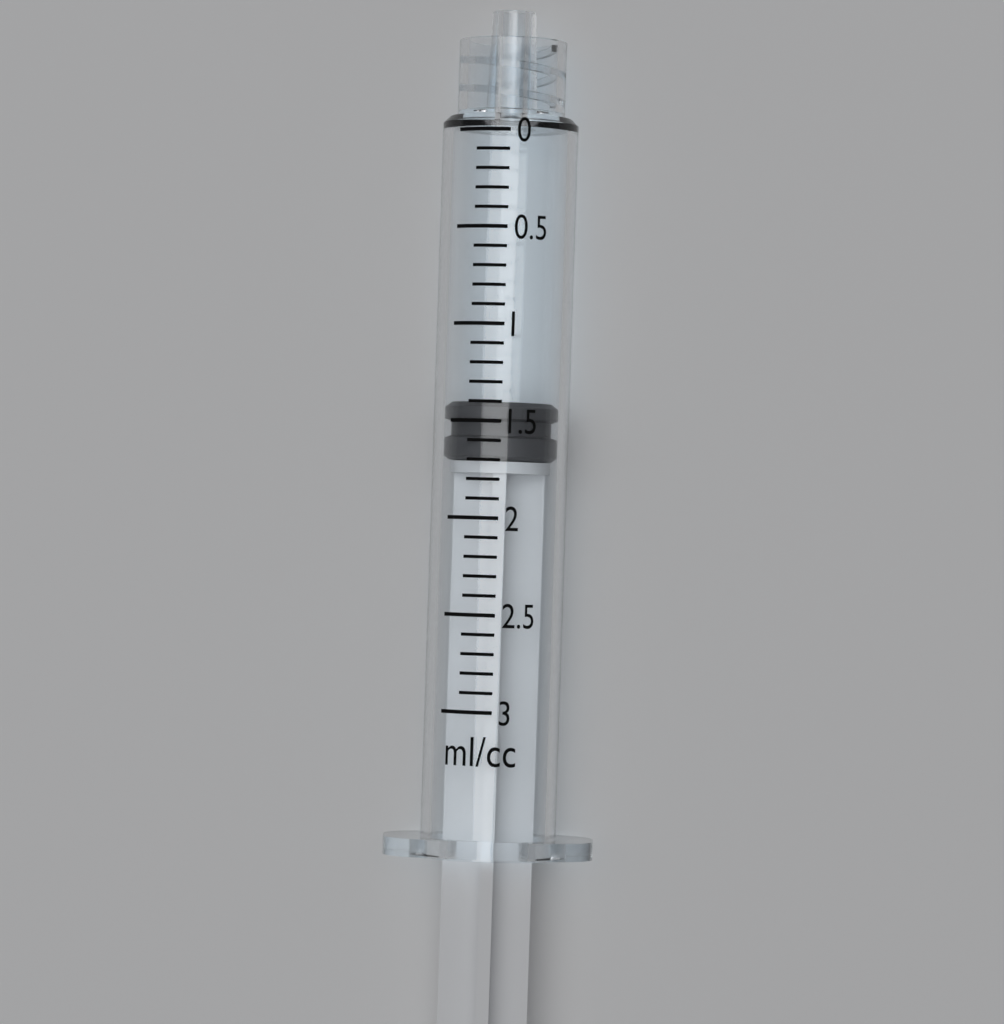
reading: 1.4 ml
